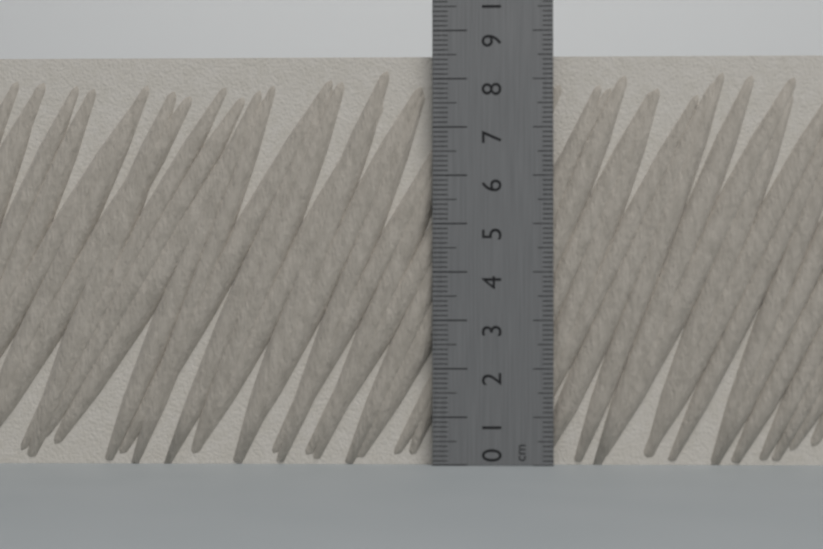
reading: 8.5 cm
